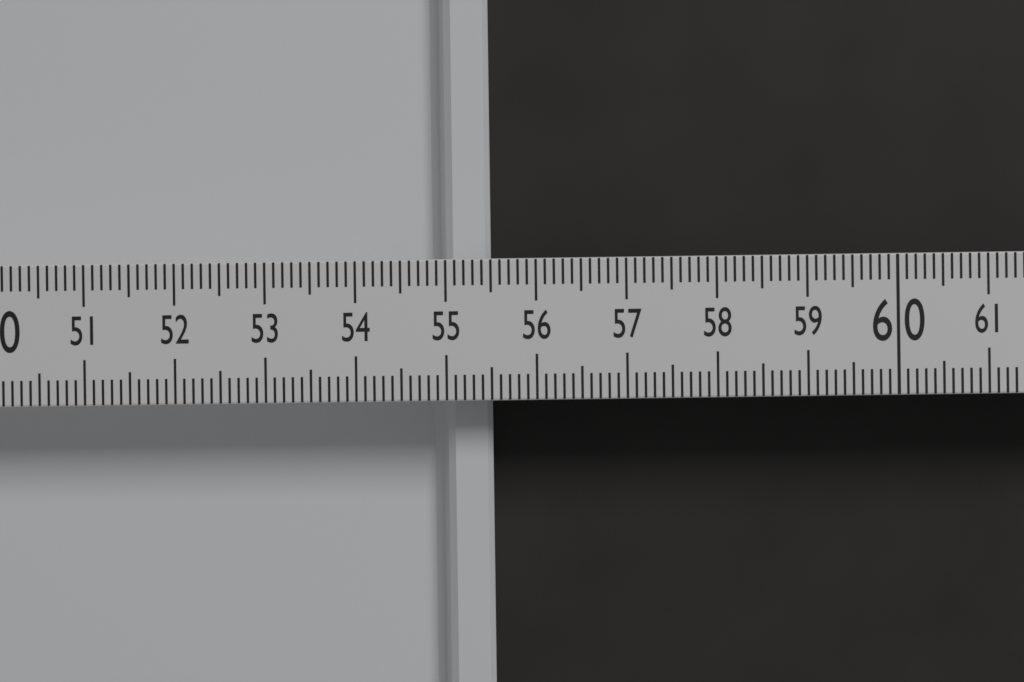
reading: 55.5 (no unit)
